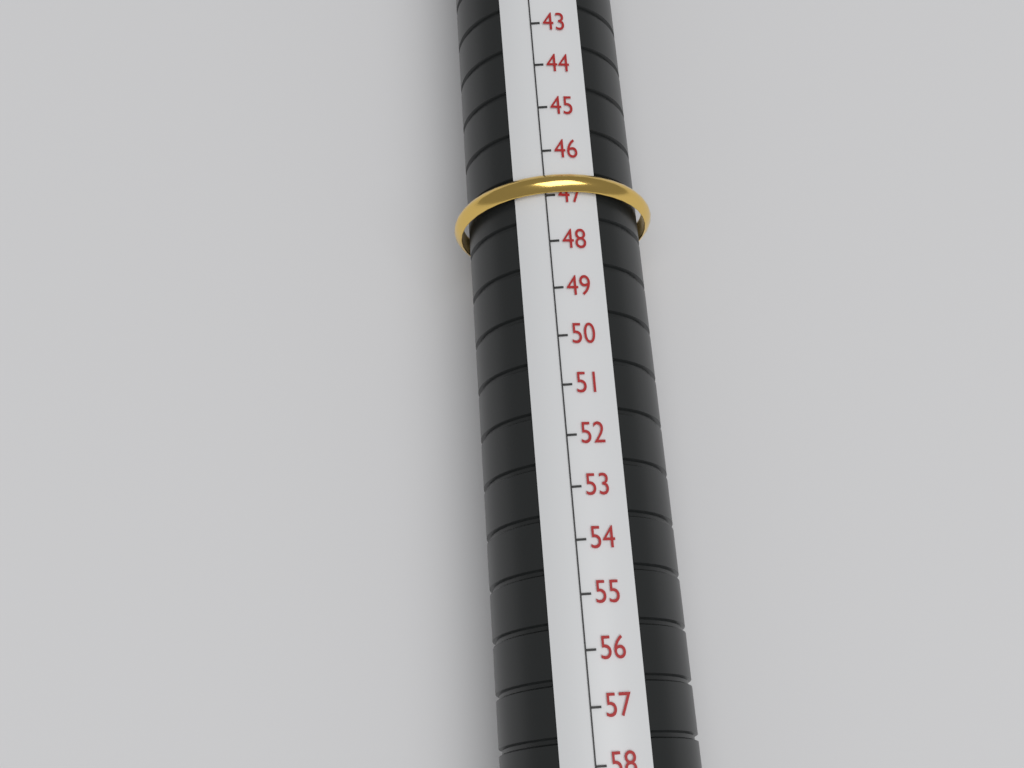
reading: 47 (no unit)
